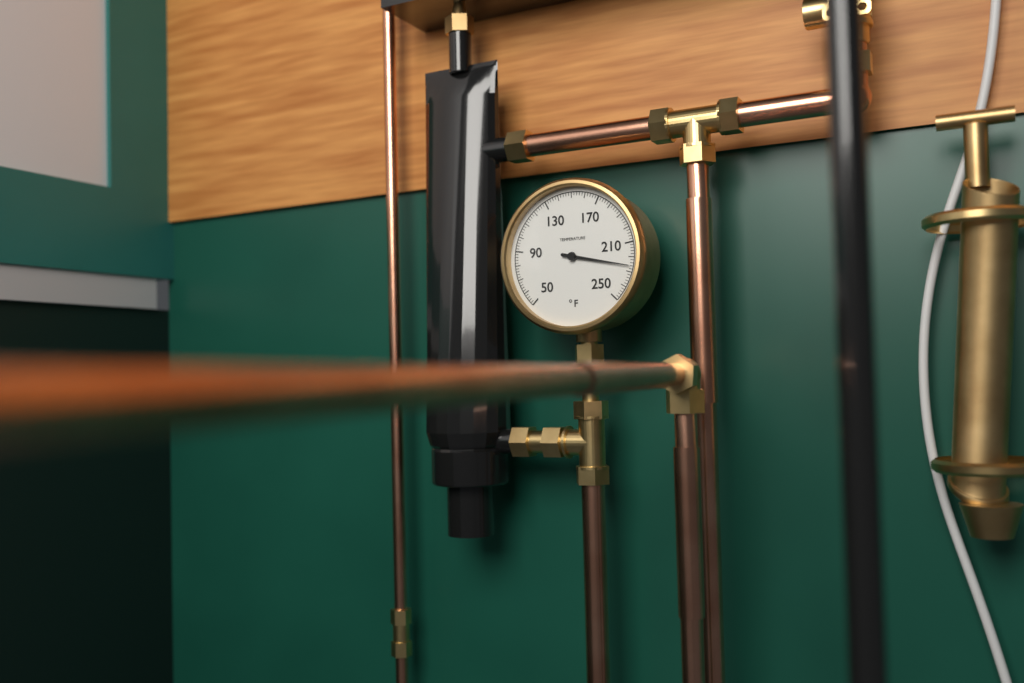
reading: 226 °F
